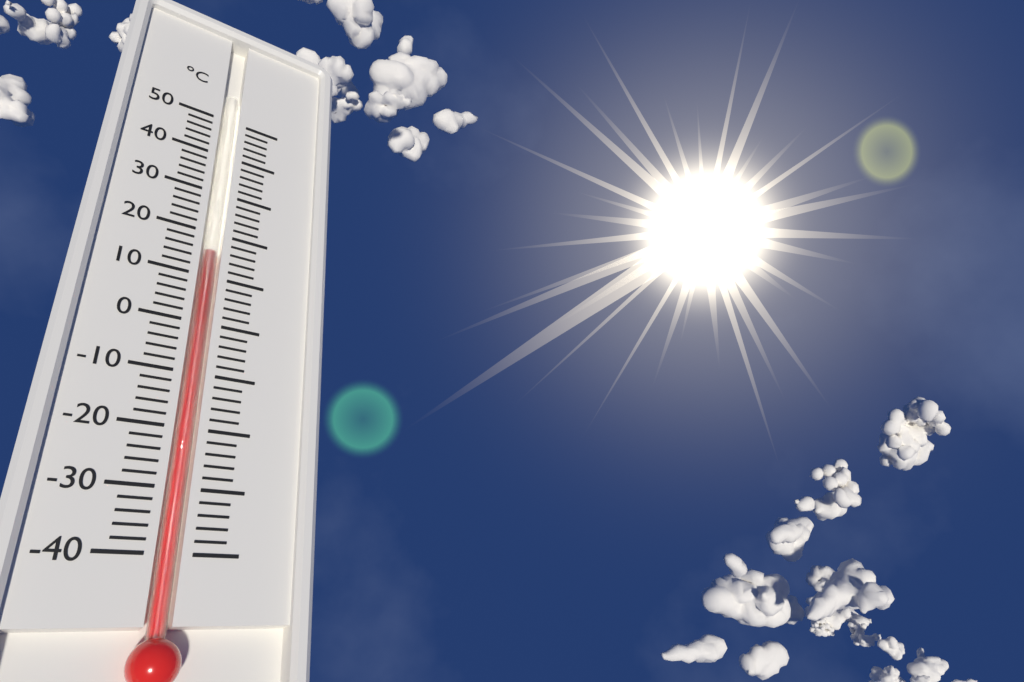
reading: 16 °C
